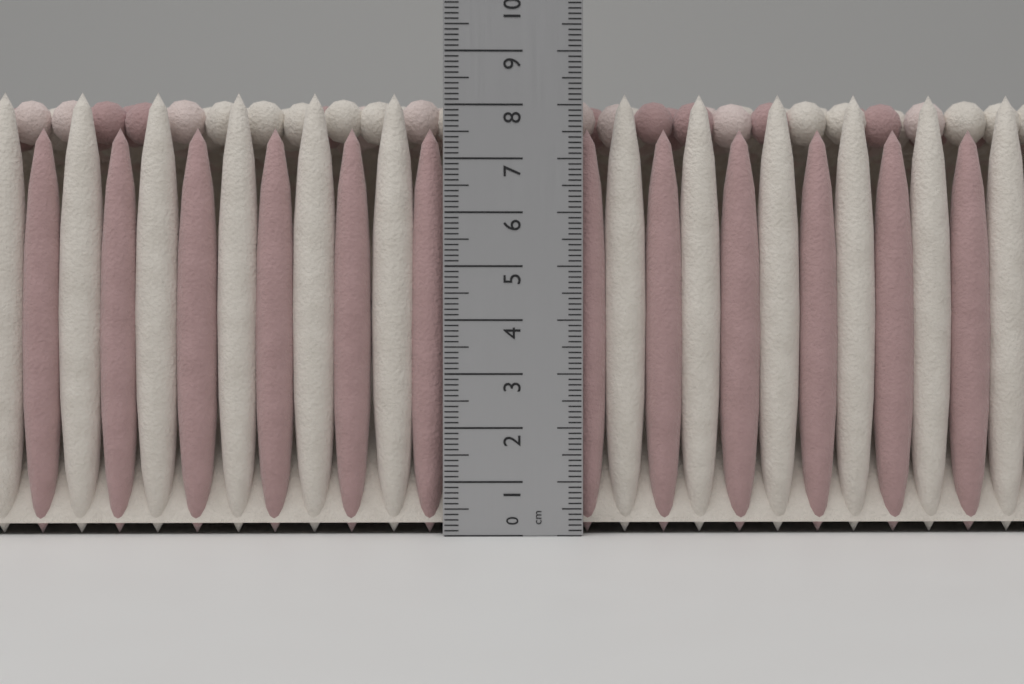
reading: 8.3 cm
